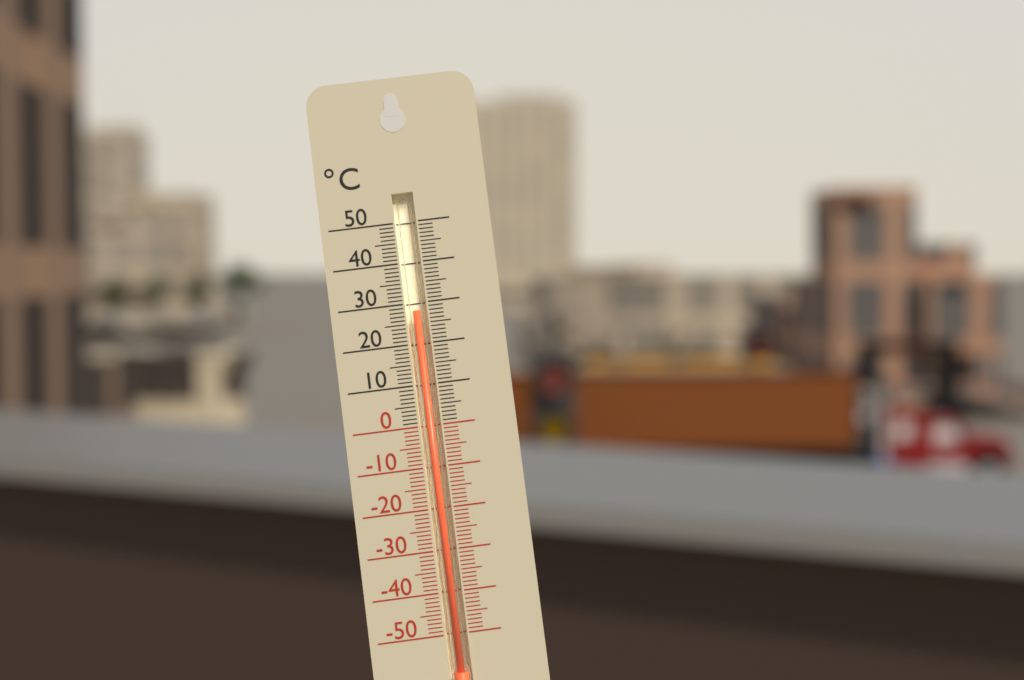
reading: 28 °C
